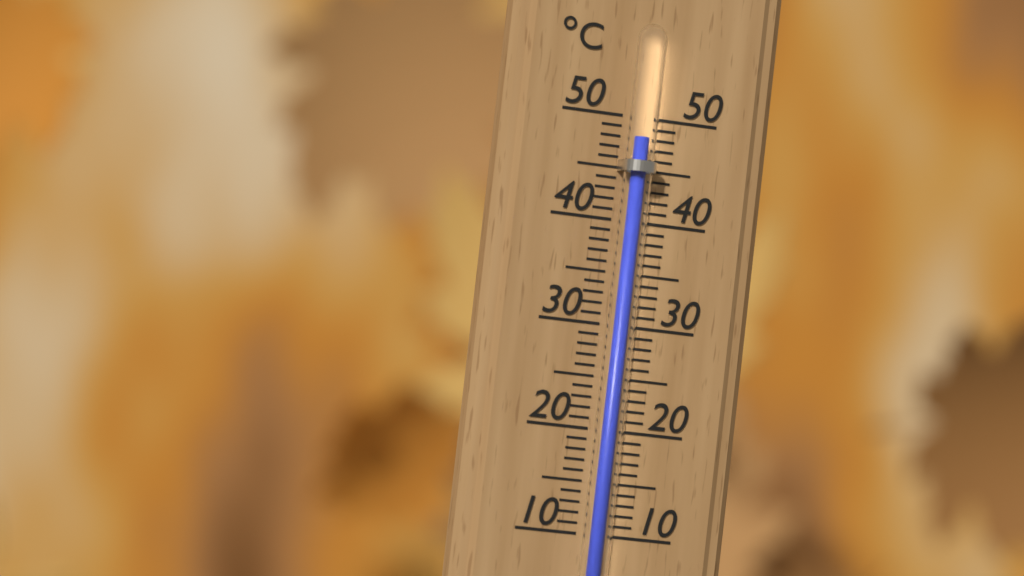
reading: 48 °C
